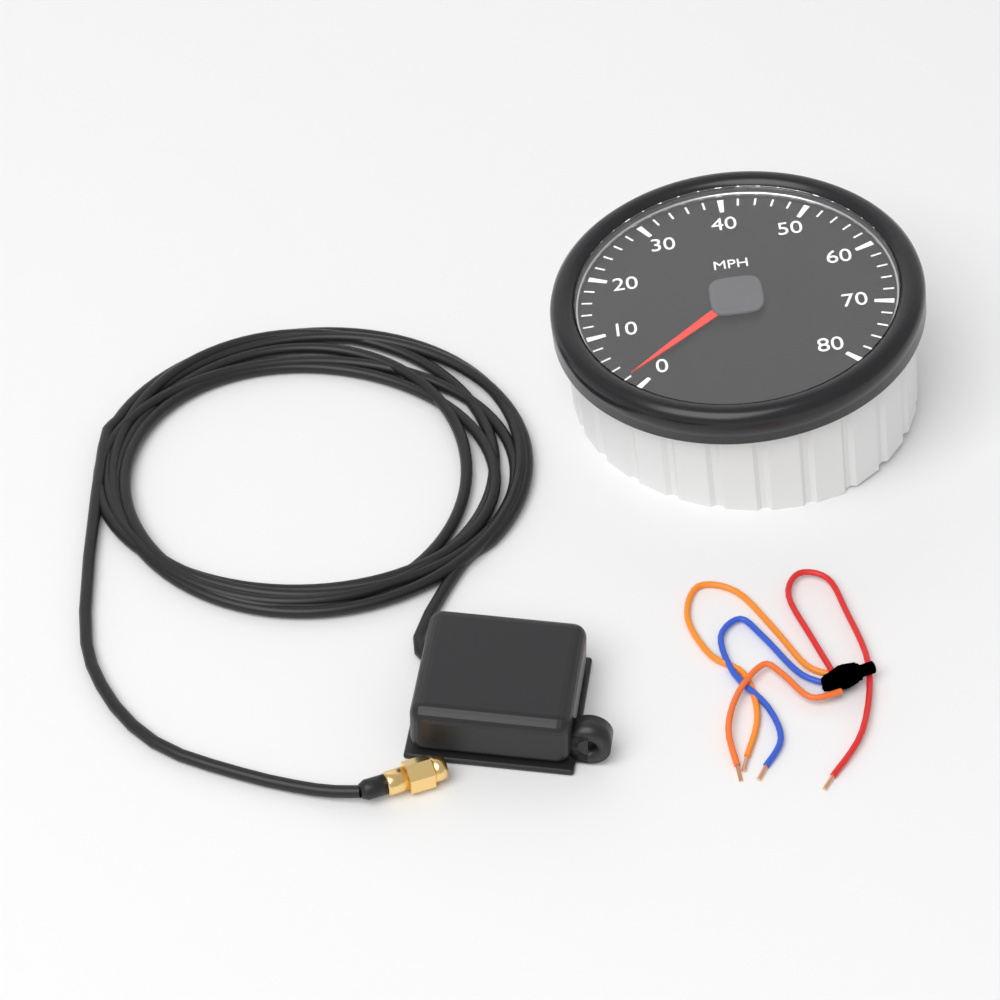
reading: 2 MPH
